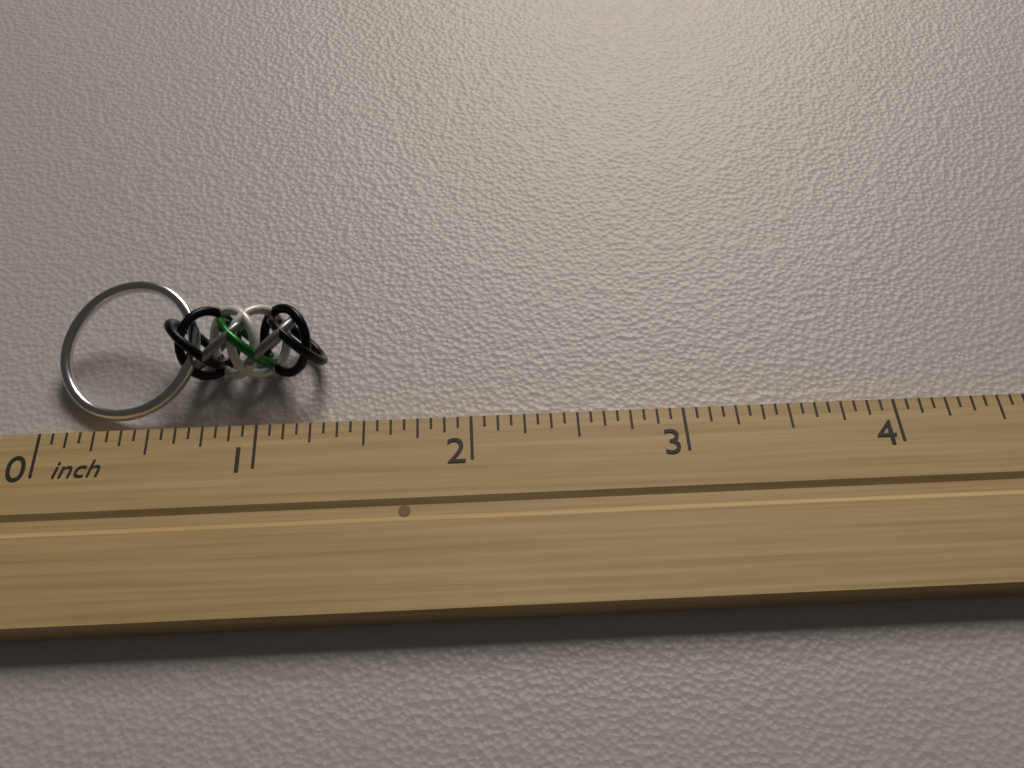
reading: 1.3125 inch
